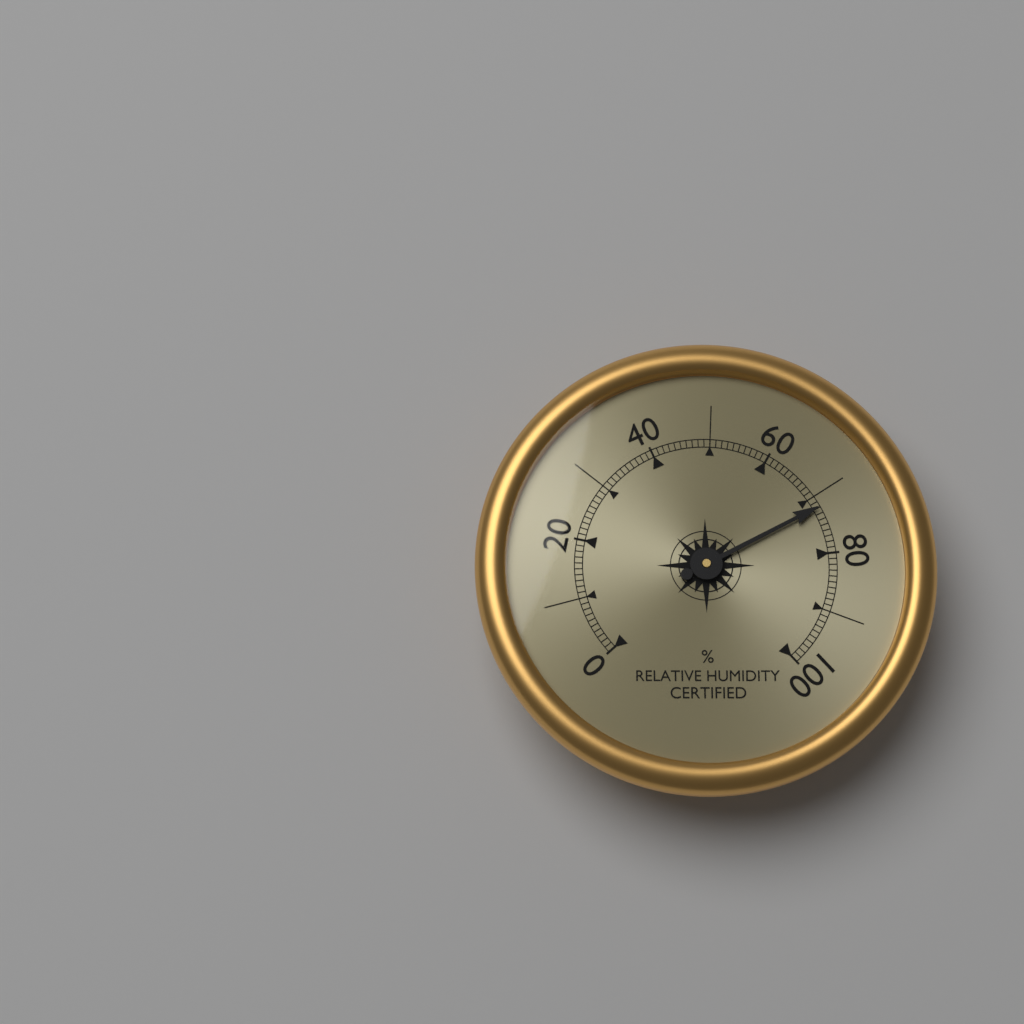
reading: 72 %
